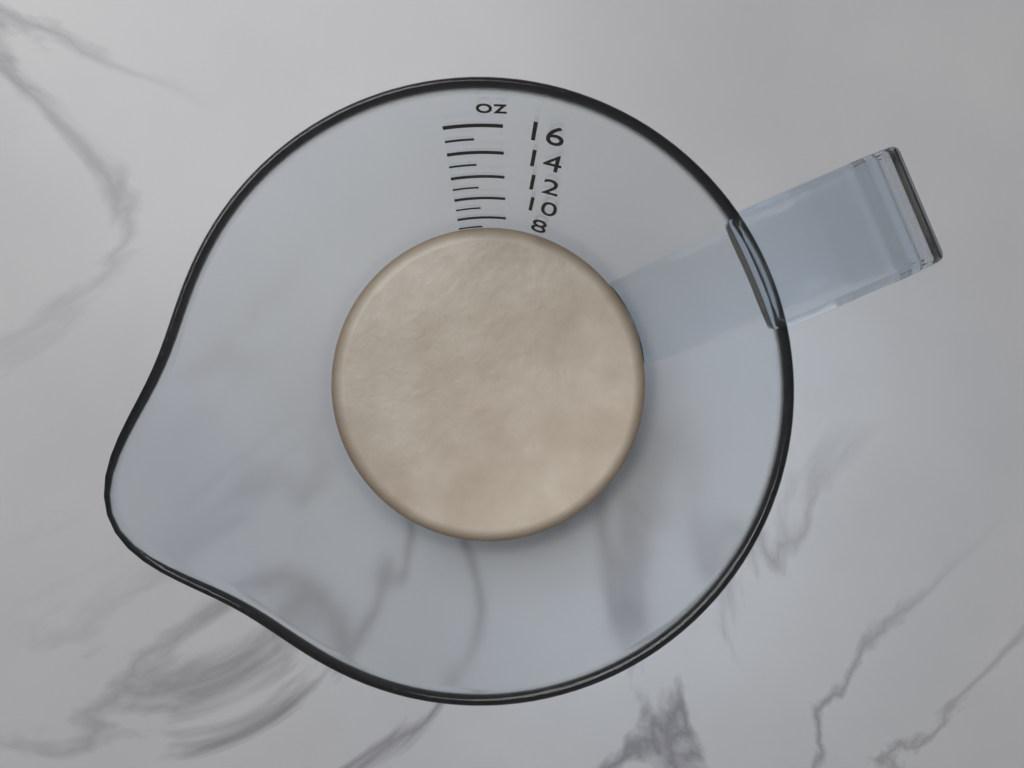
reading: 7 oz
